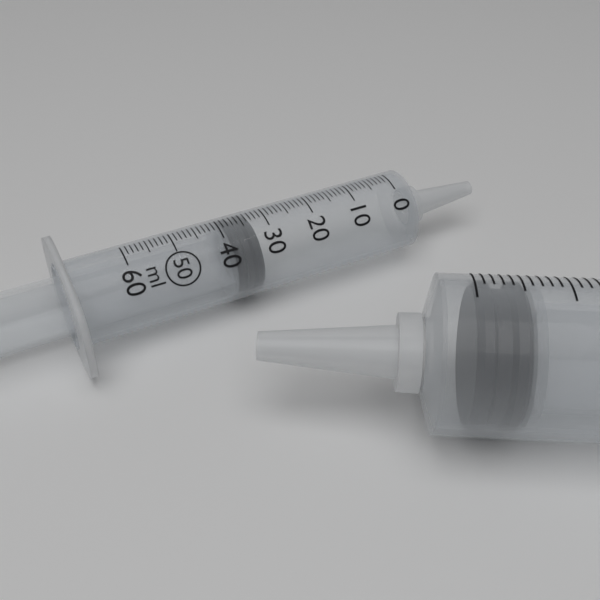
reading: 33 ml
